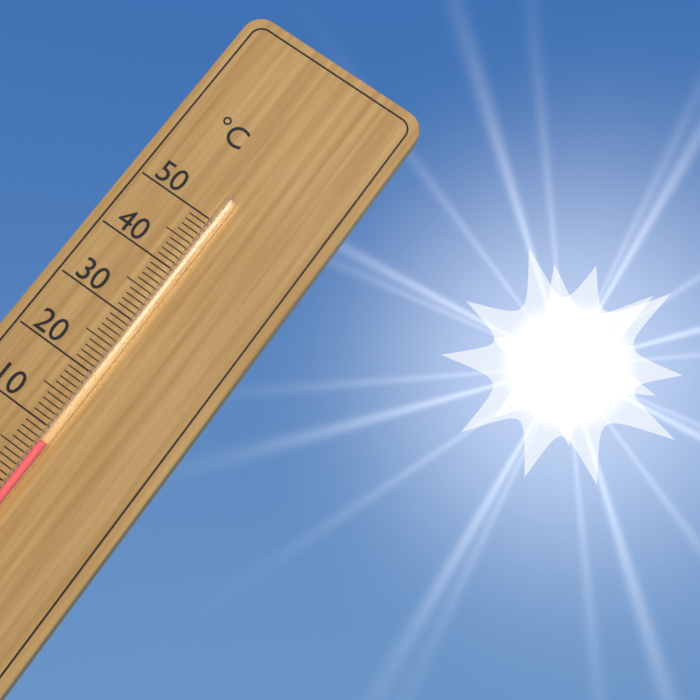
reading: 8 °C
